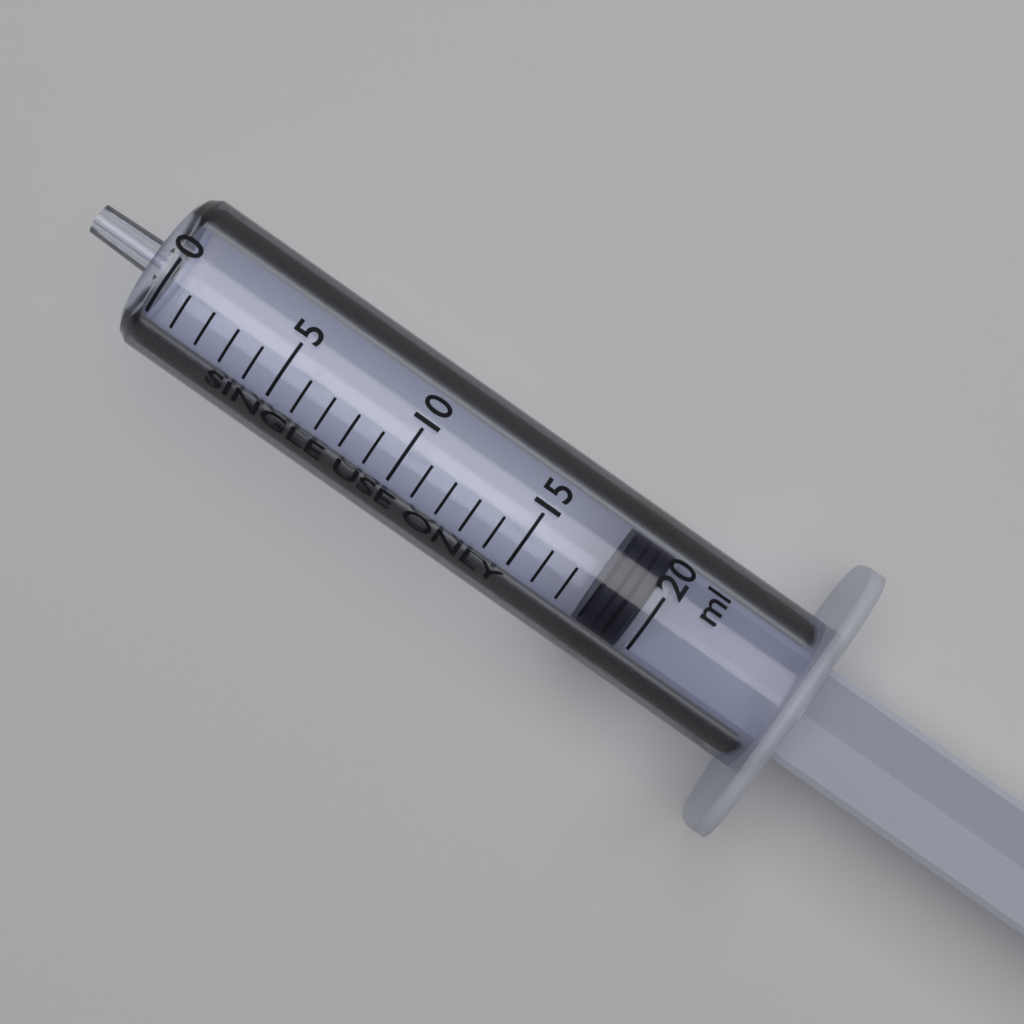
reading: 18 ml
